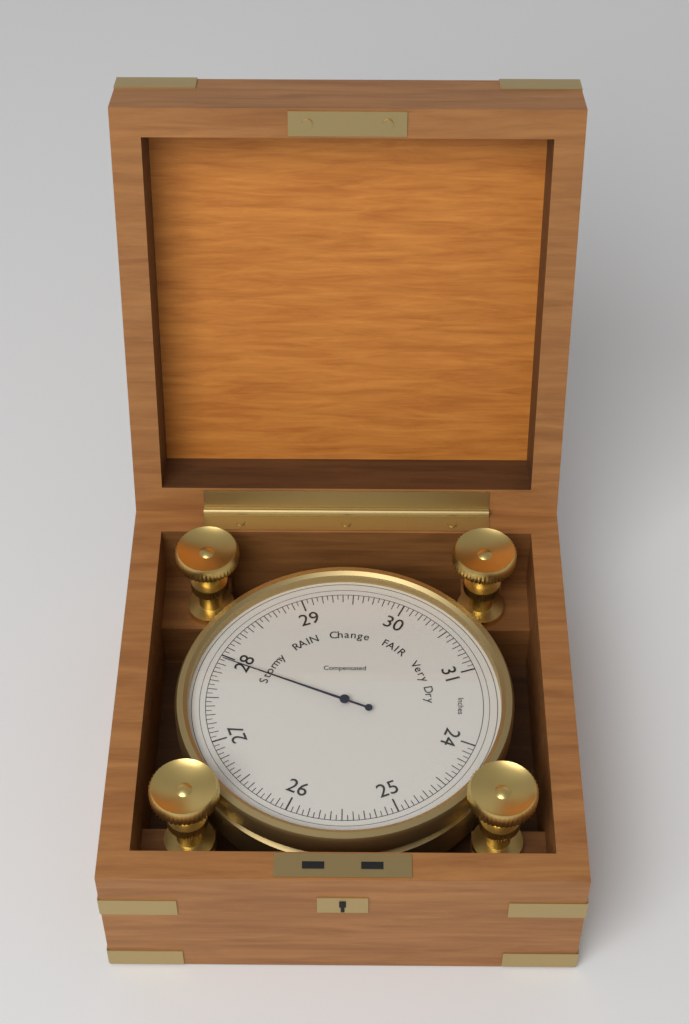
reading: 27.95 inHg
